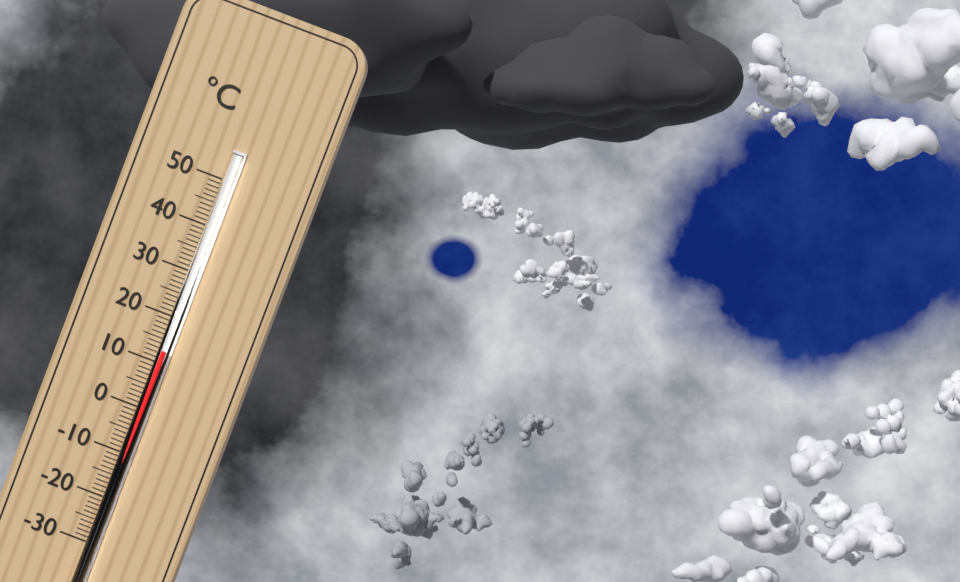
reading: 13 °C
